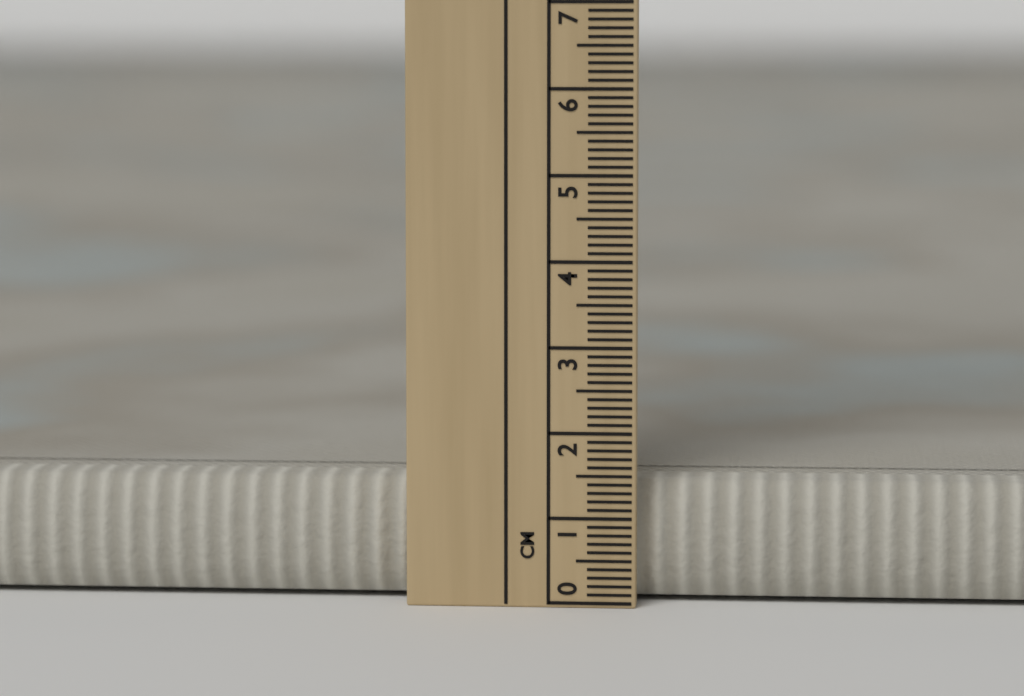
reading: 1.4 cm
